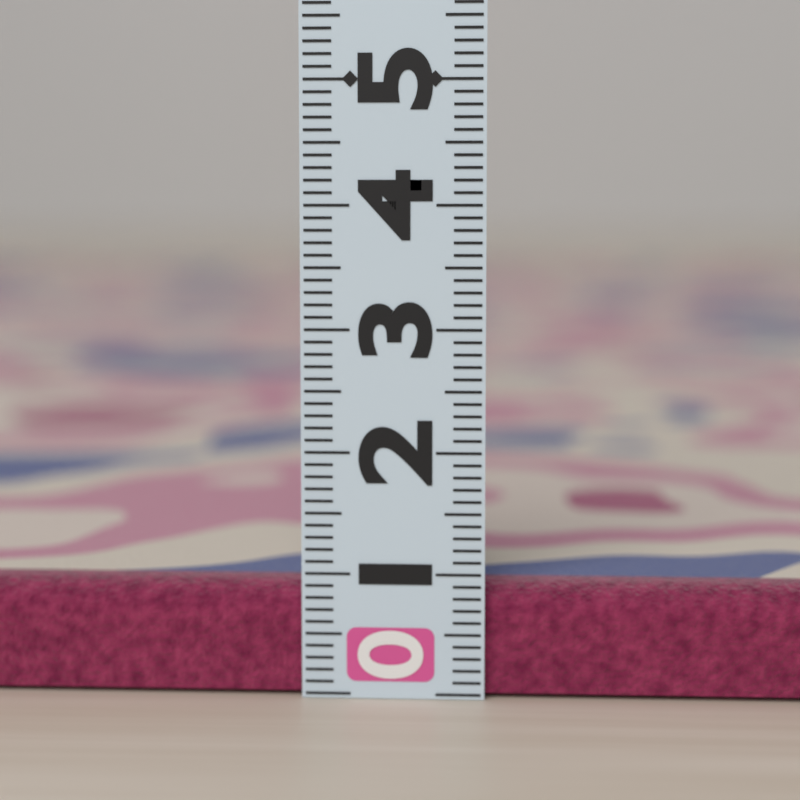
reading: 0.9 (no unit)
